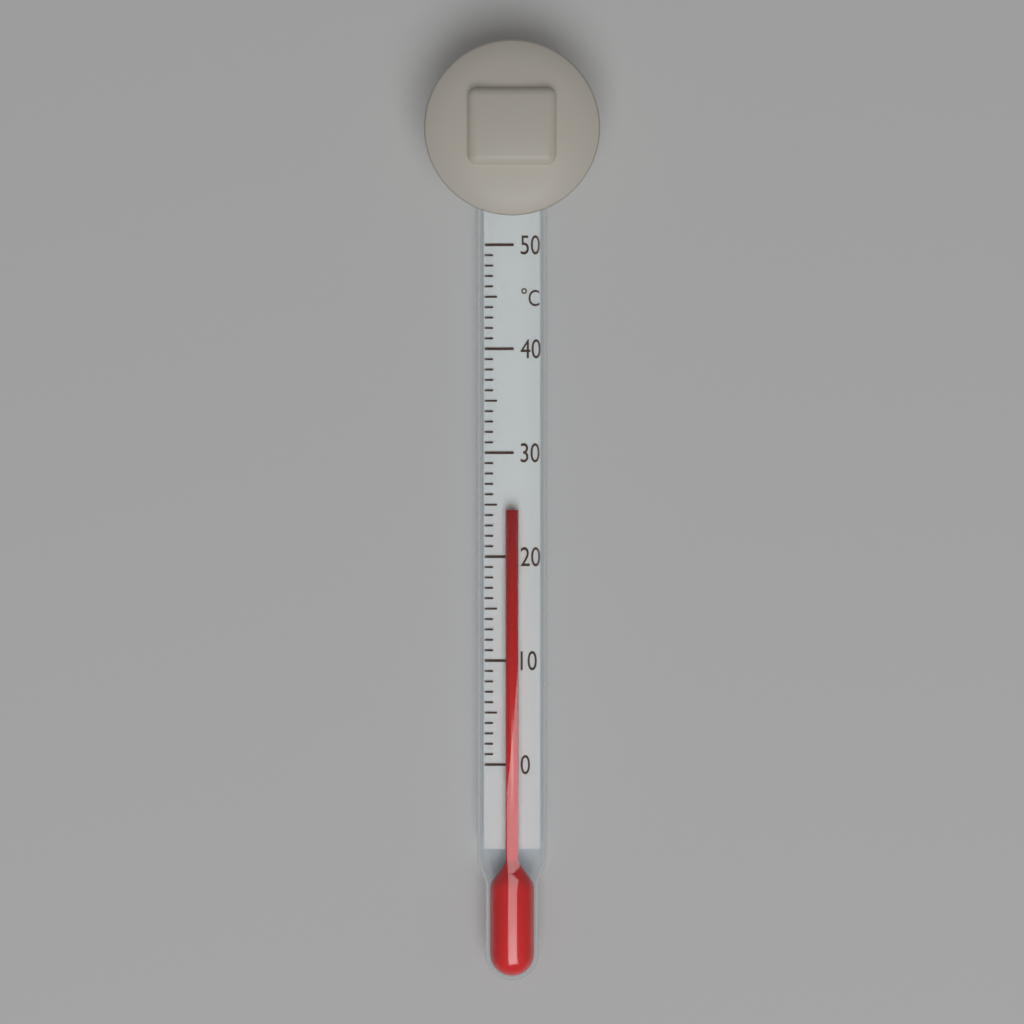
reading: 24.5 °C
